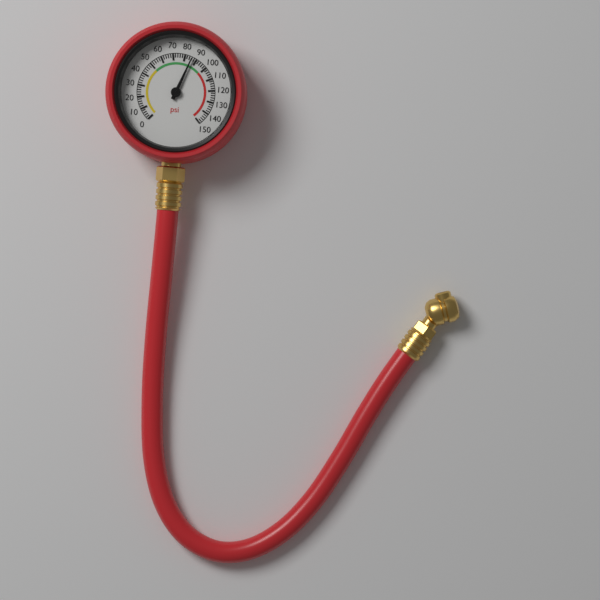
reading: 86 psi
